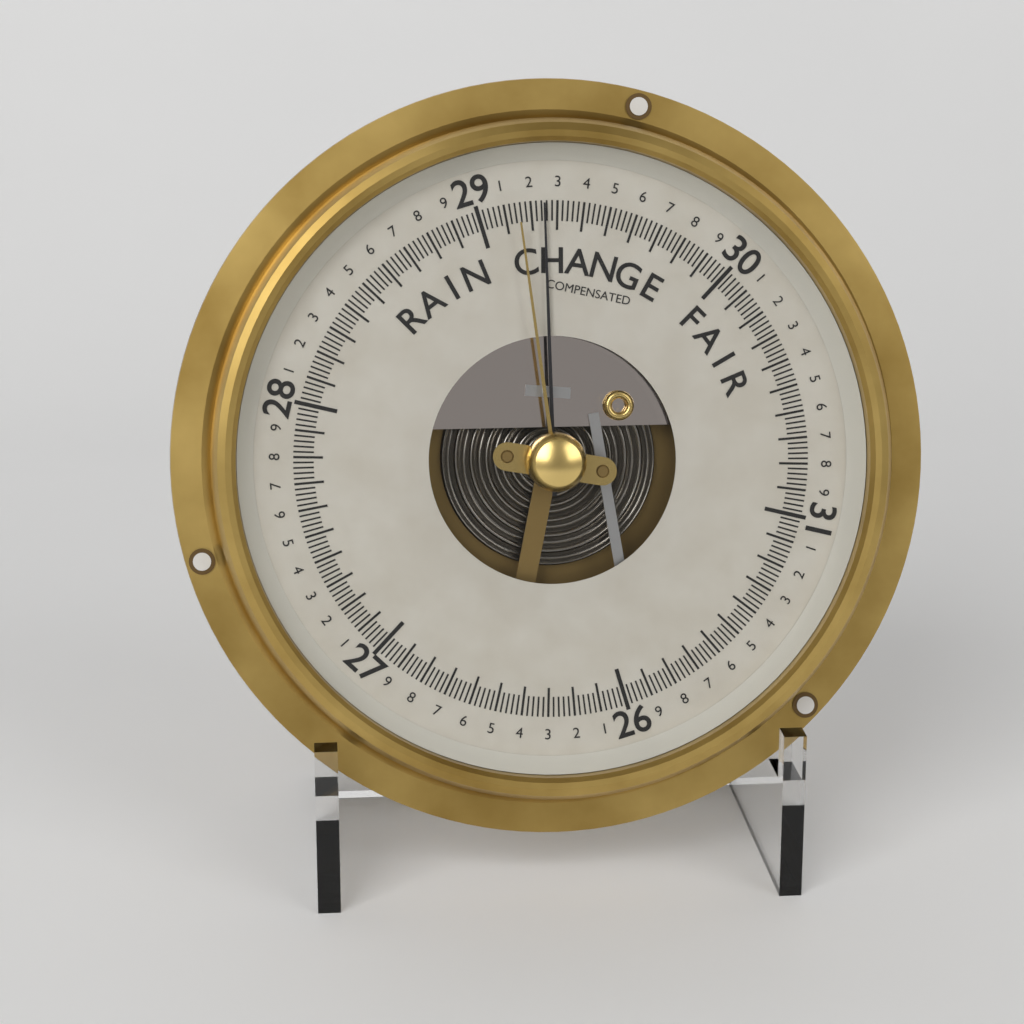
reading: 29.25 (no unit)
